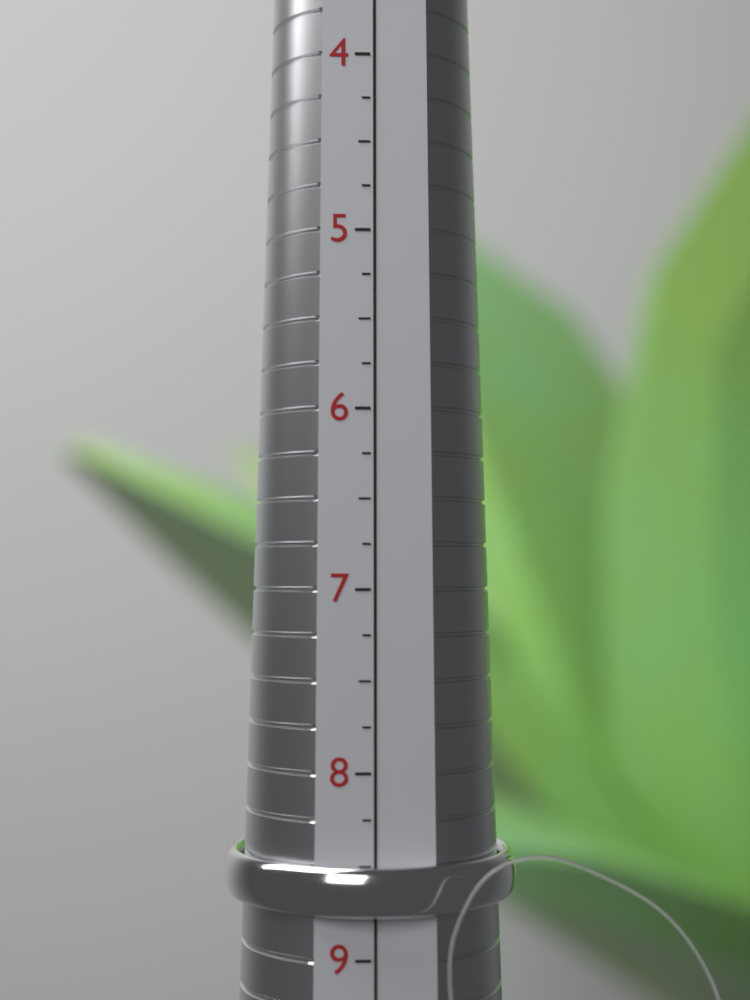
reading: 8.75 (no unit)
